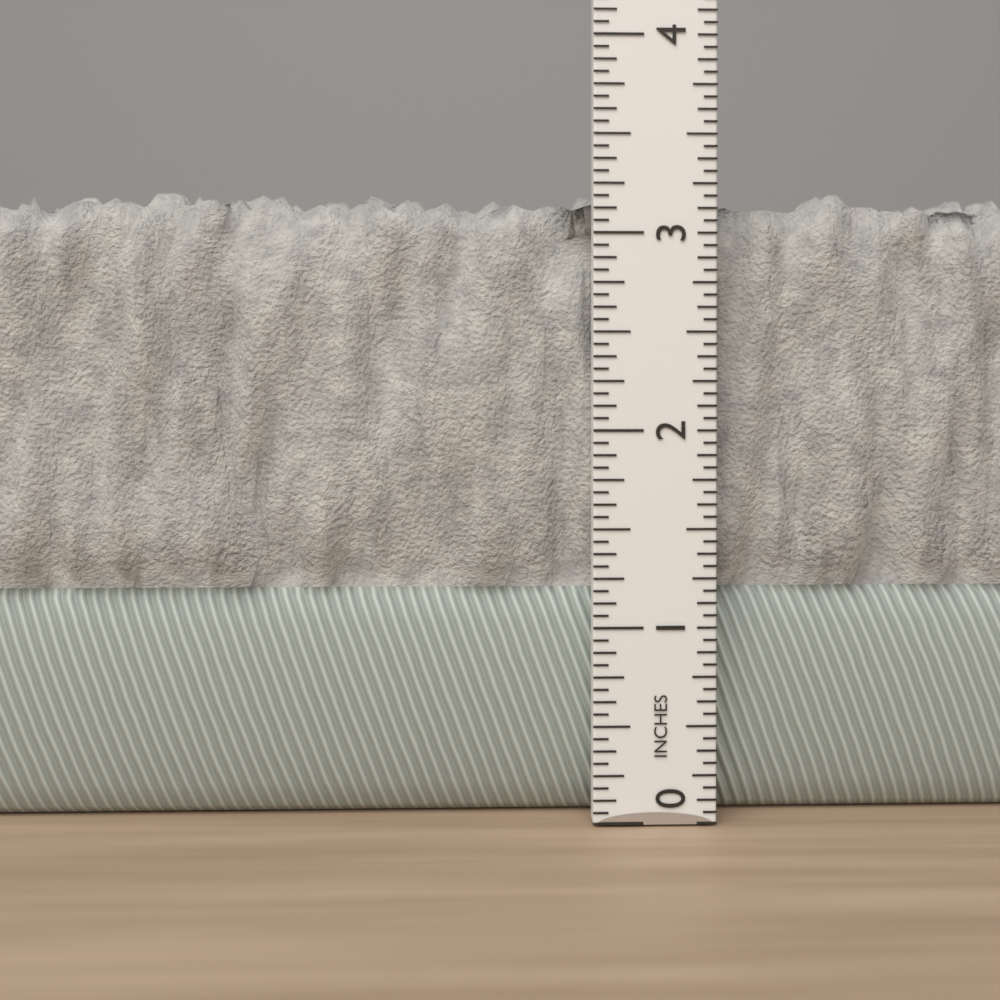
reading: 3.2500 in
